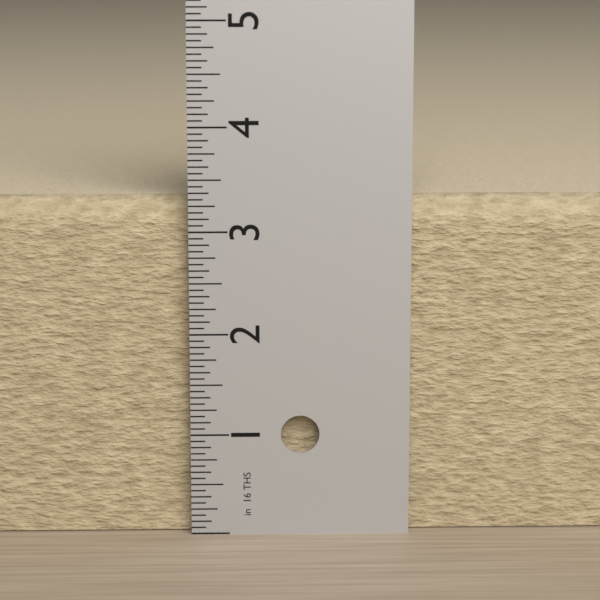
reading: 3.3125 in
